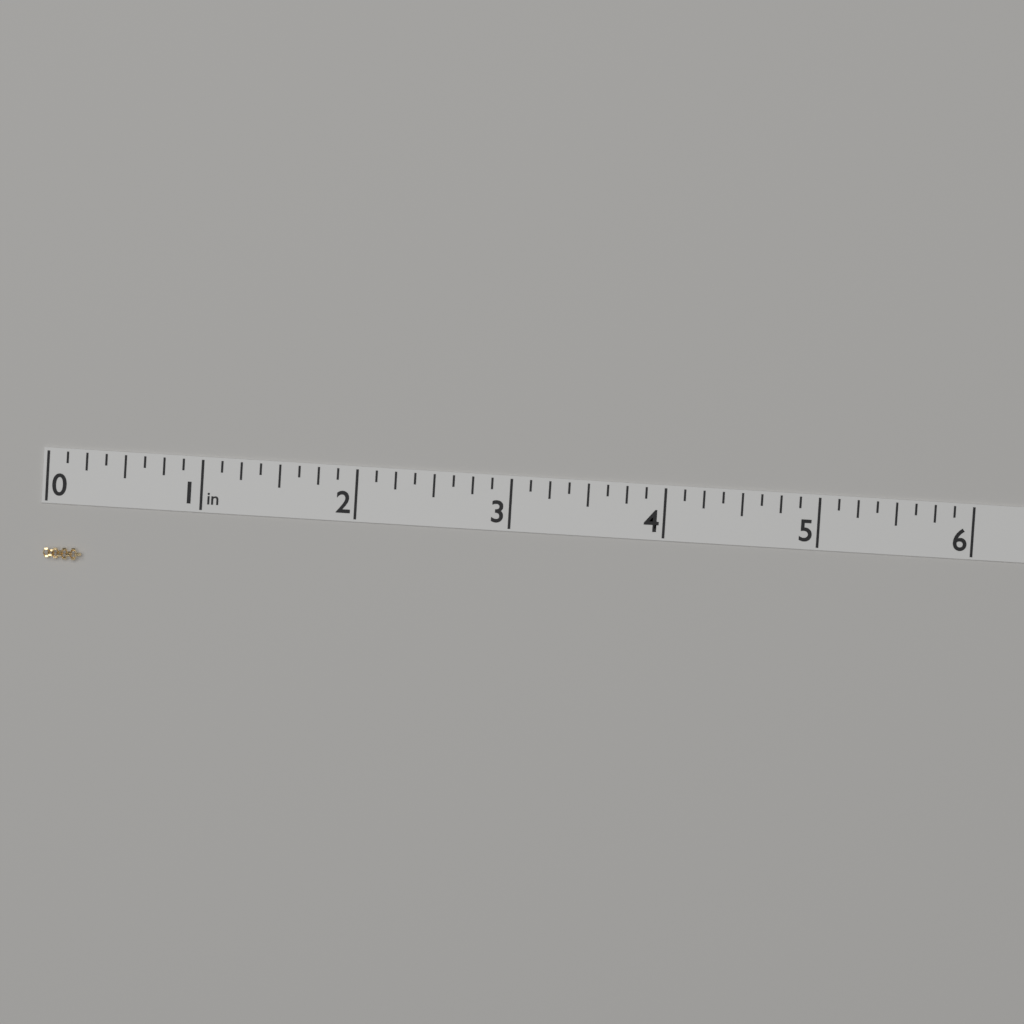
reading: 0.250 in
